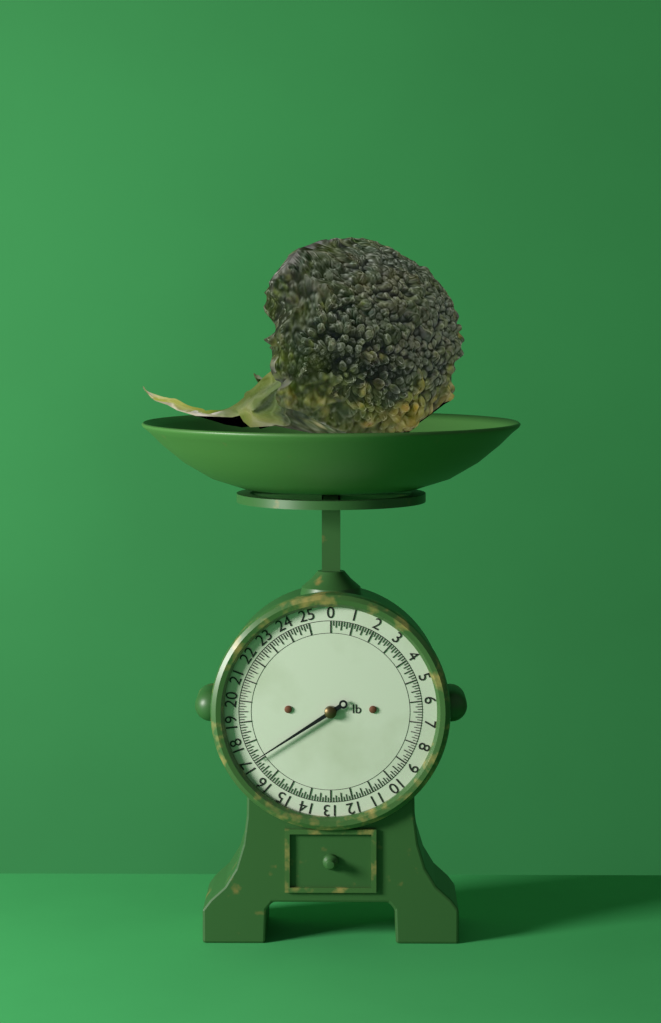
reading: 17.125 lb
